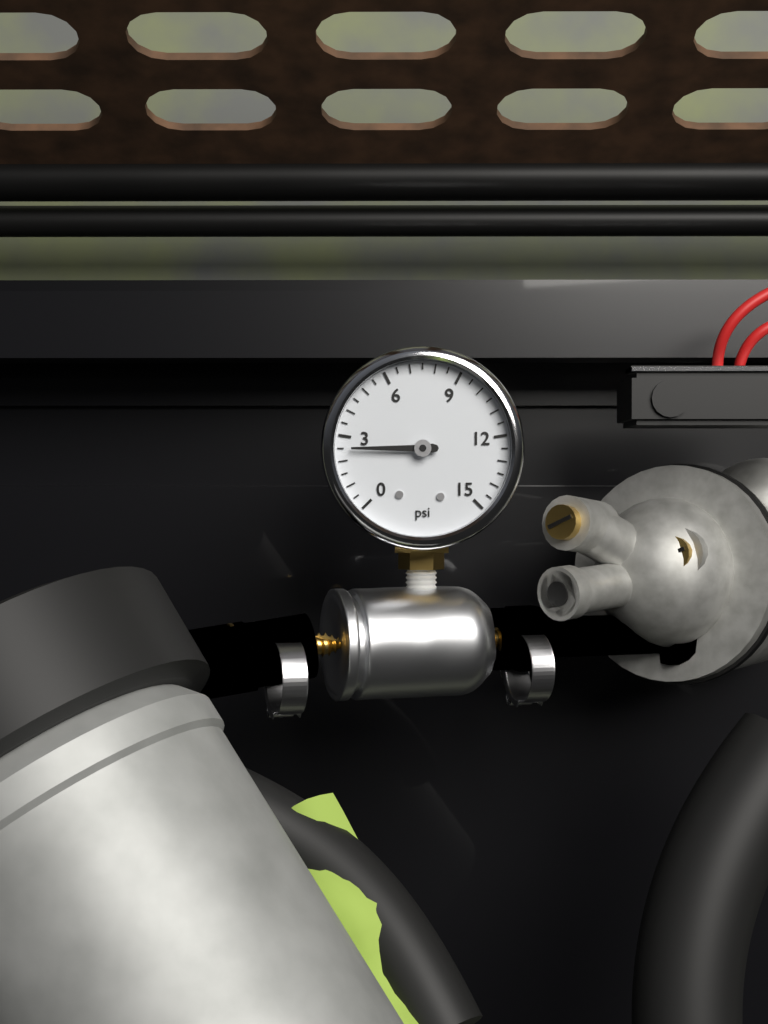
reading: 2.5 psi
